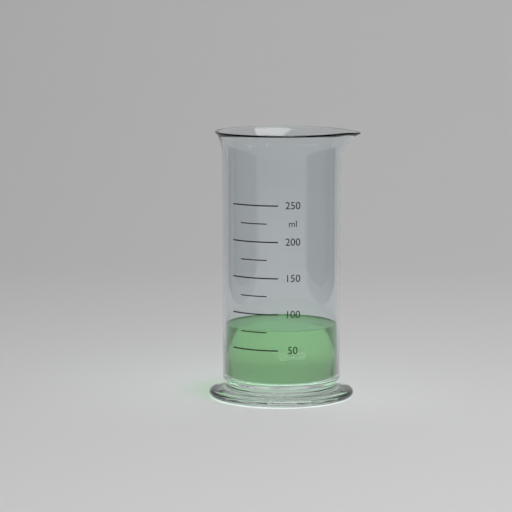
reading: 75 ml
